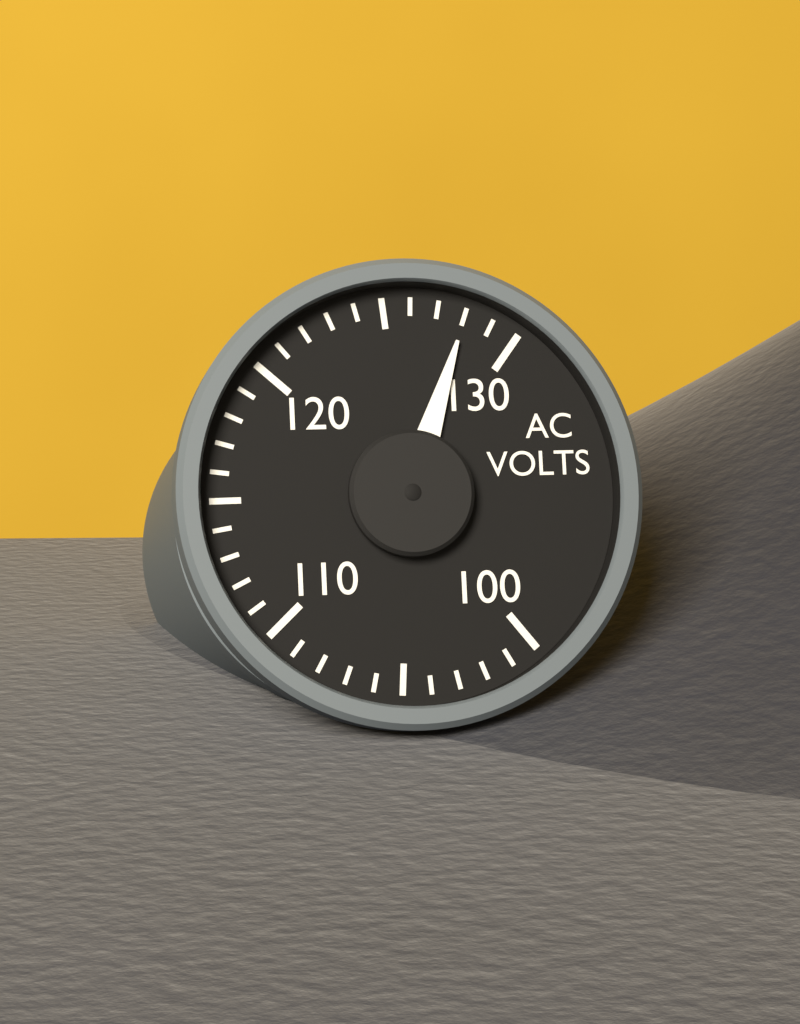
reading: 128 V
